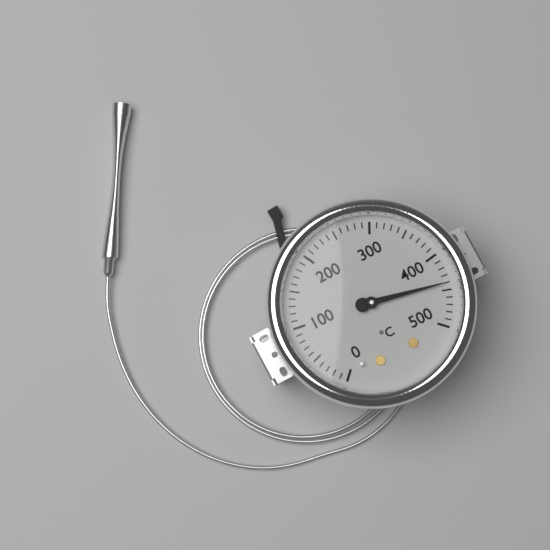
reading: 440 °C
